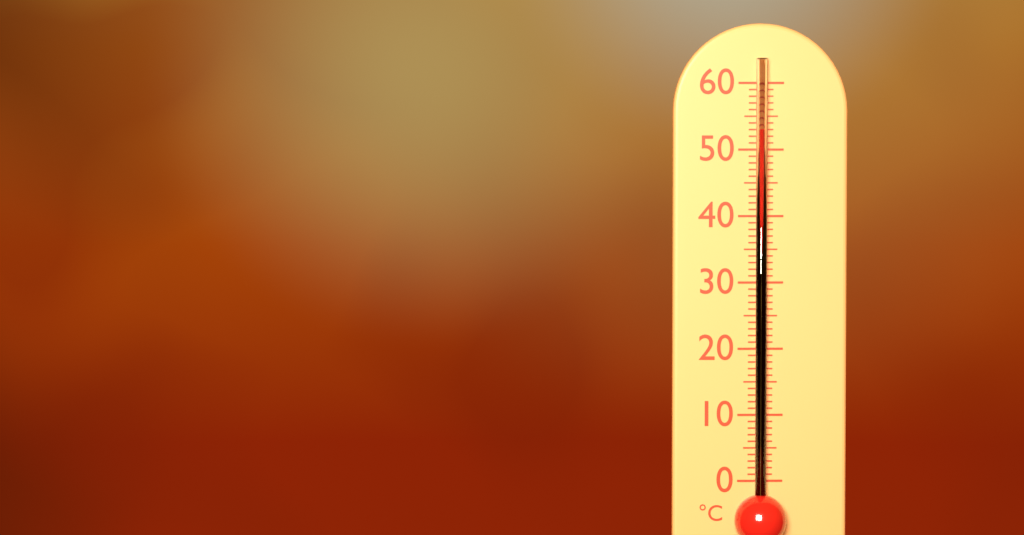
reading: 53 °C
